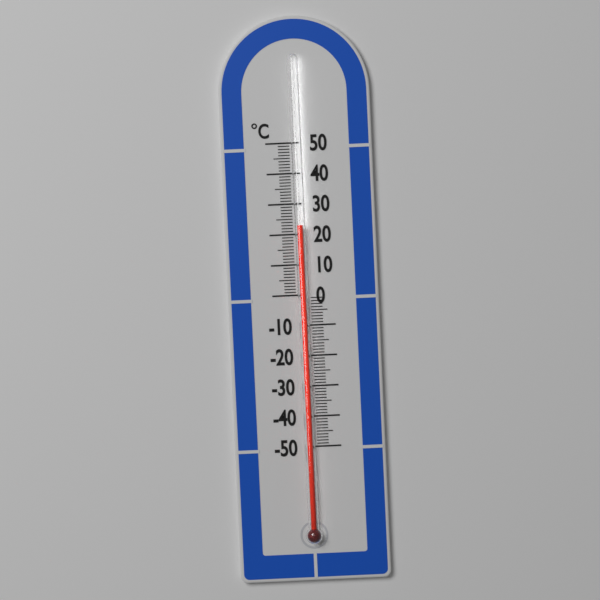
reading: 23 °C
